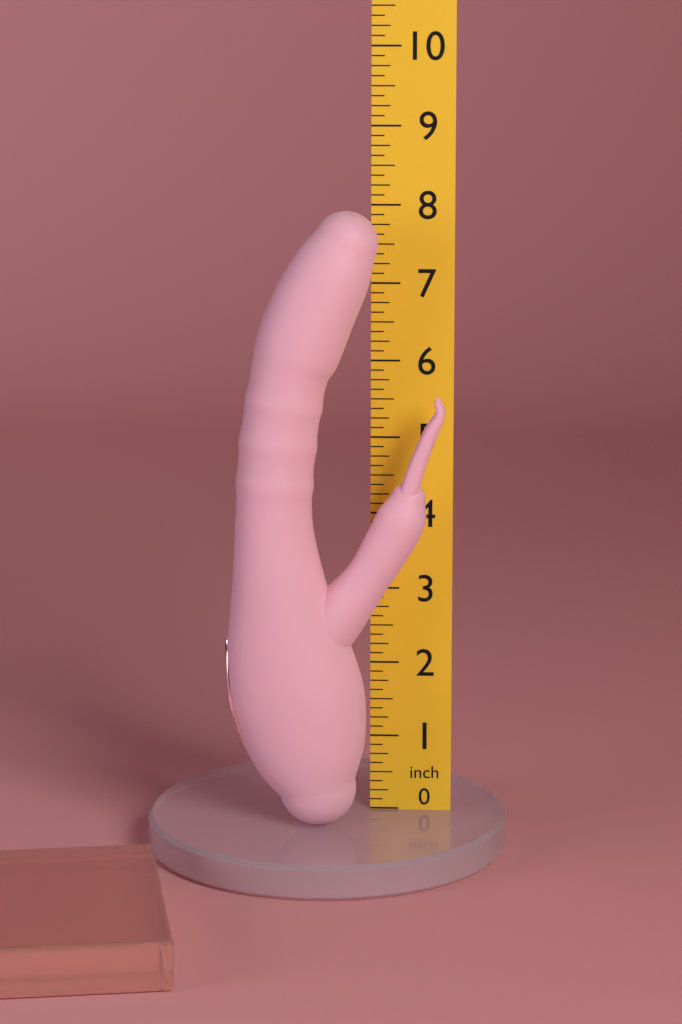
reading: 8.000 inch
